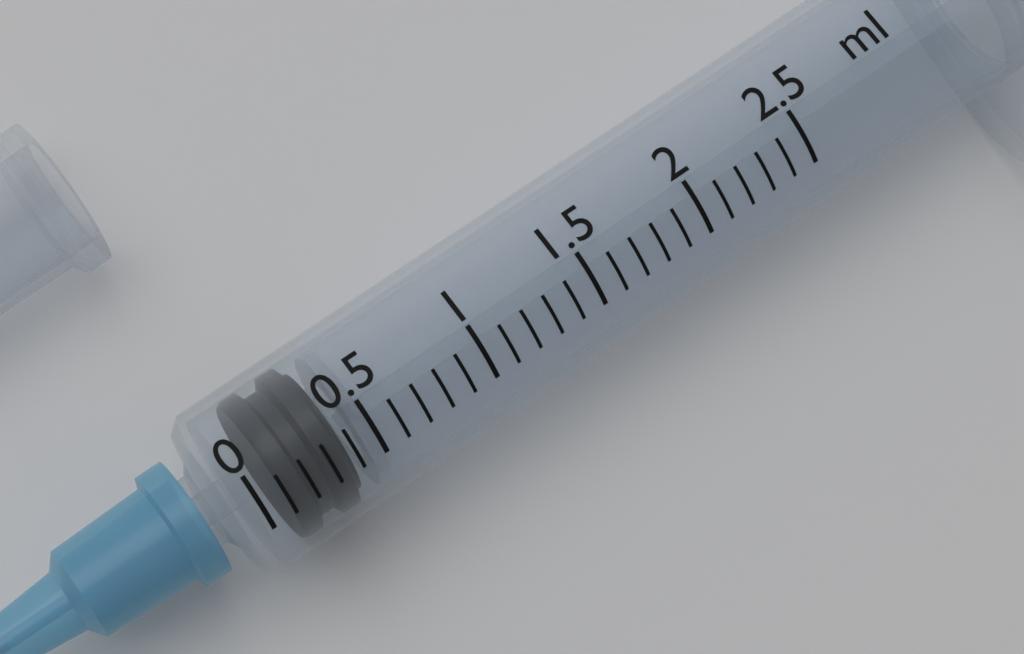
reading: 0.1 ml
